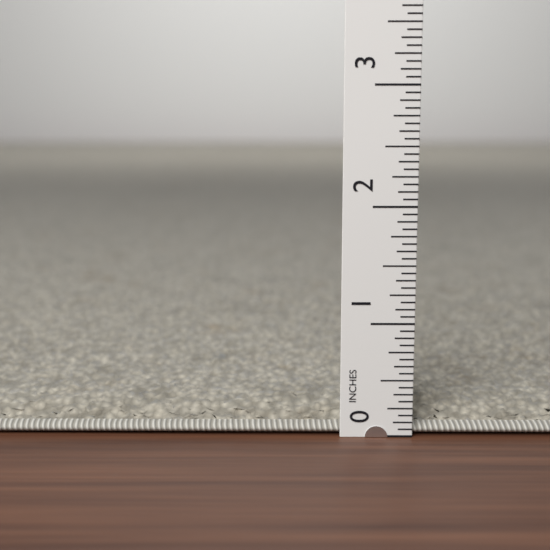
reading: 0.2500 in
